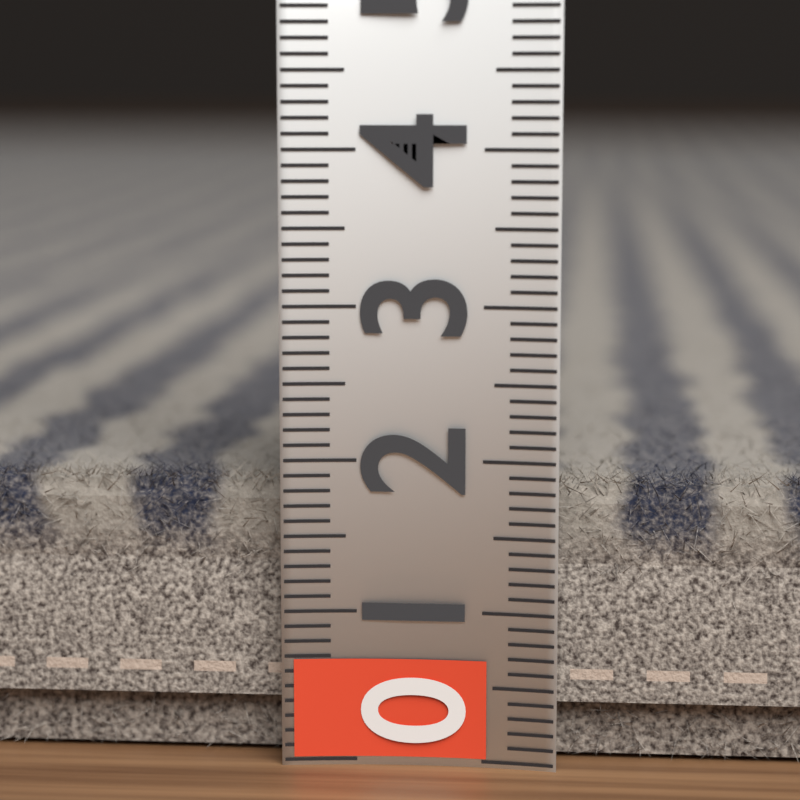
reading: 1.9 (no unit)
